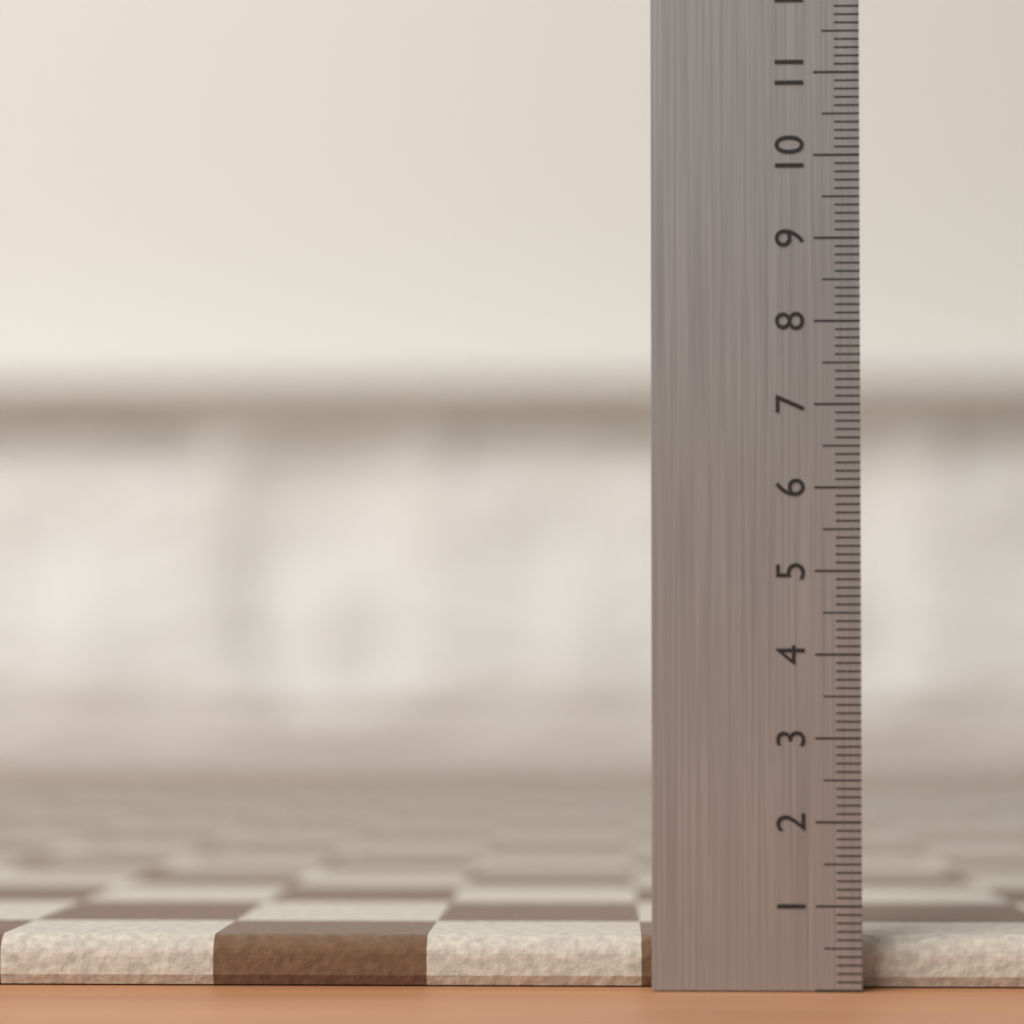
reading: 0.6 (no unit)
